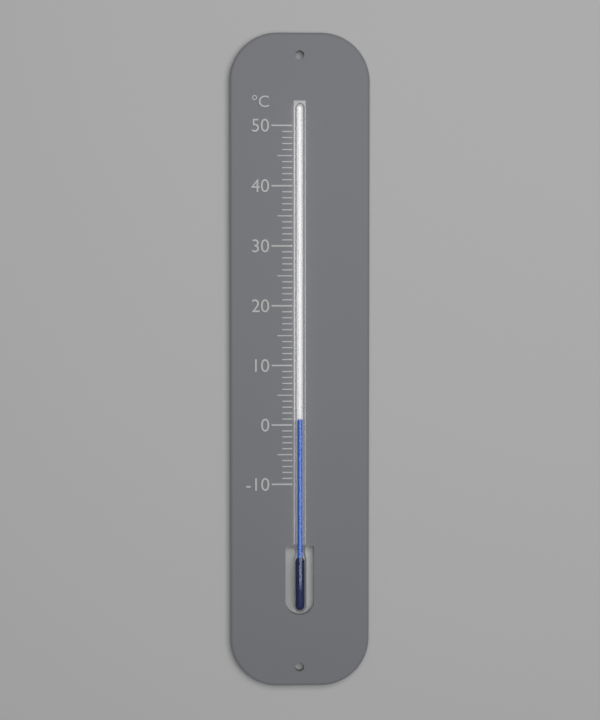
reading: 1 °C
